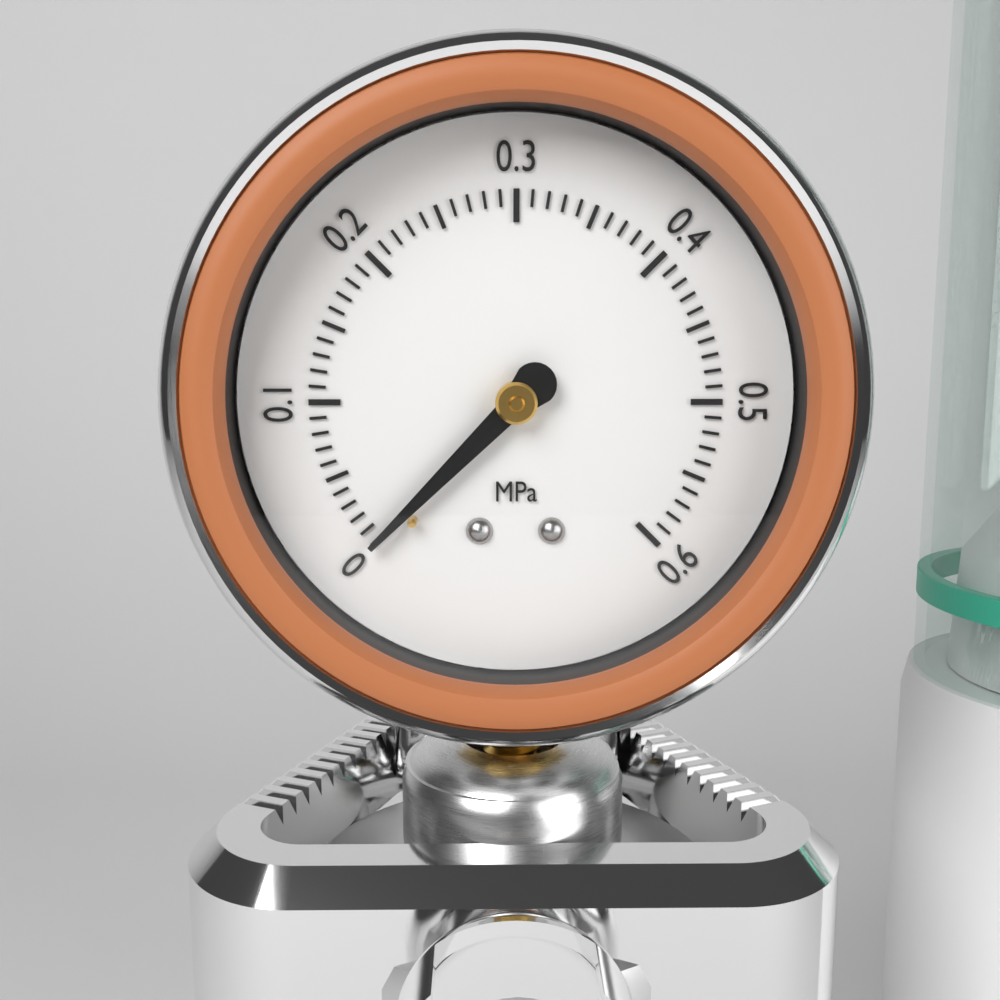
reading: 0.00 MPa
